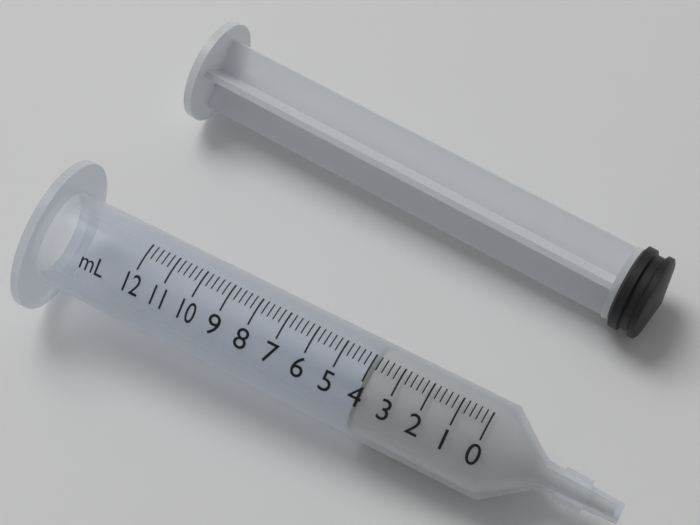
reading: 4.0 ml
